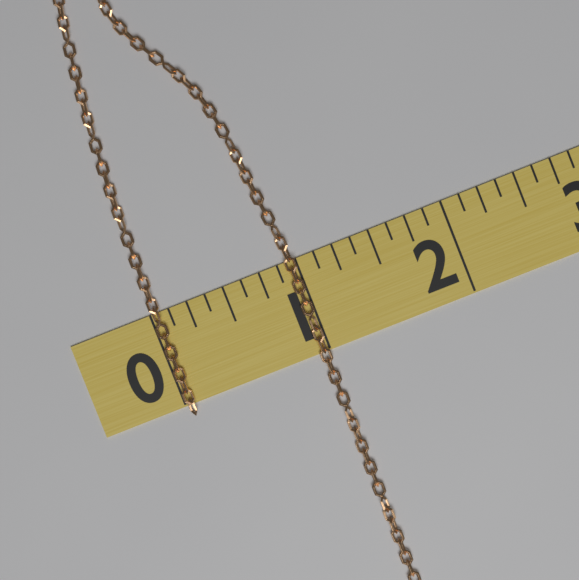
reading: 1.000 (no unit)
